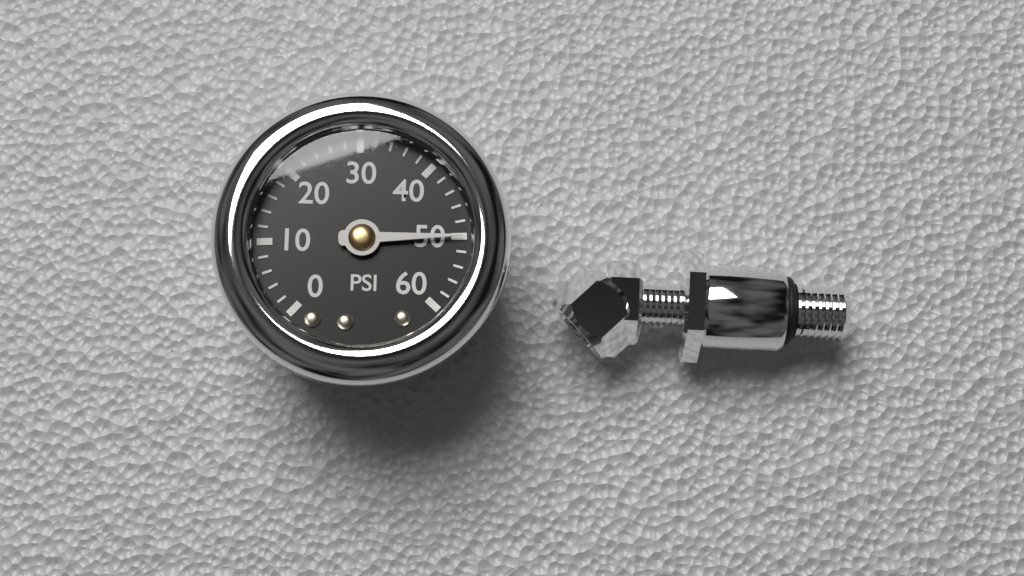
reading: 50 psi
